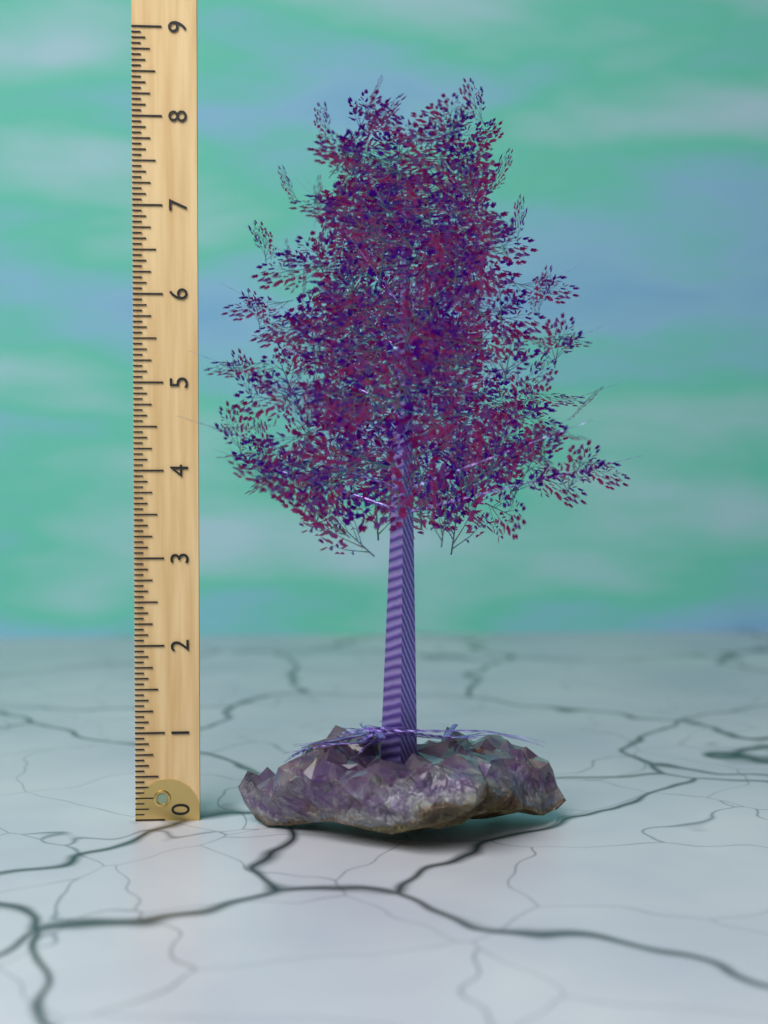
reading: 8.2500 (no unit)
